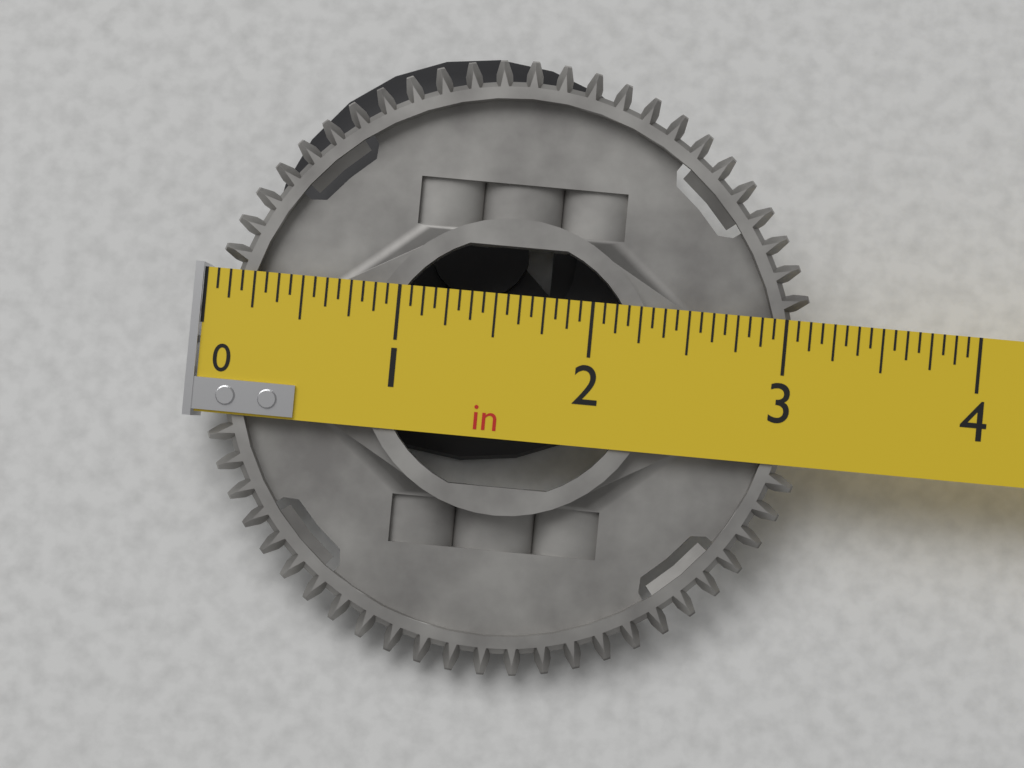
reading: 3.1875 in
